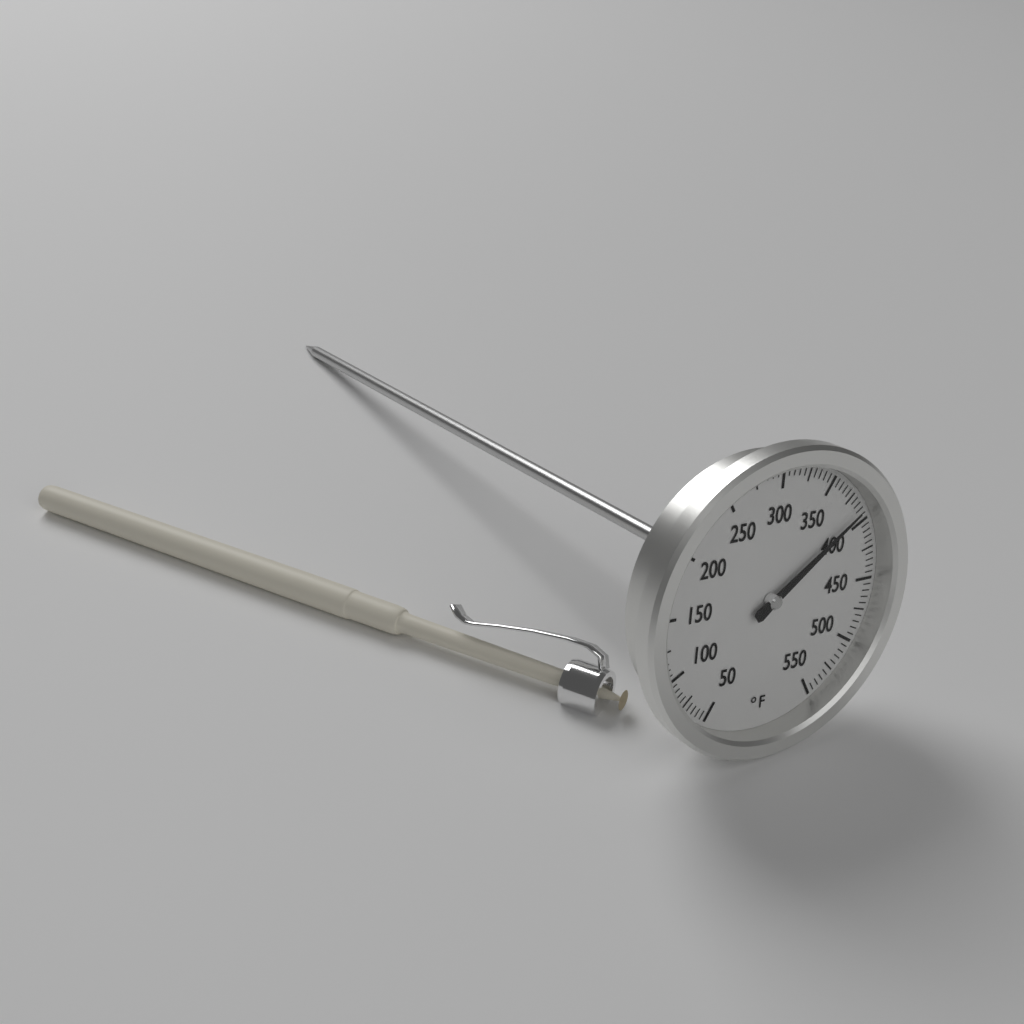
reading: 390 °F
